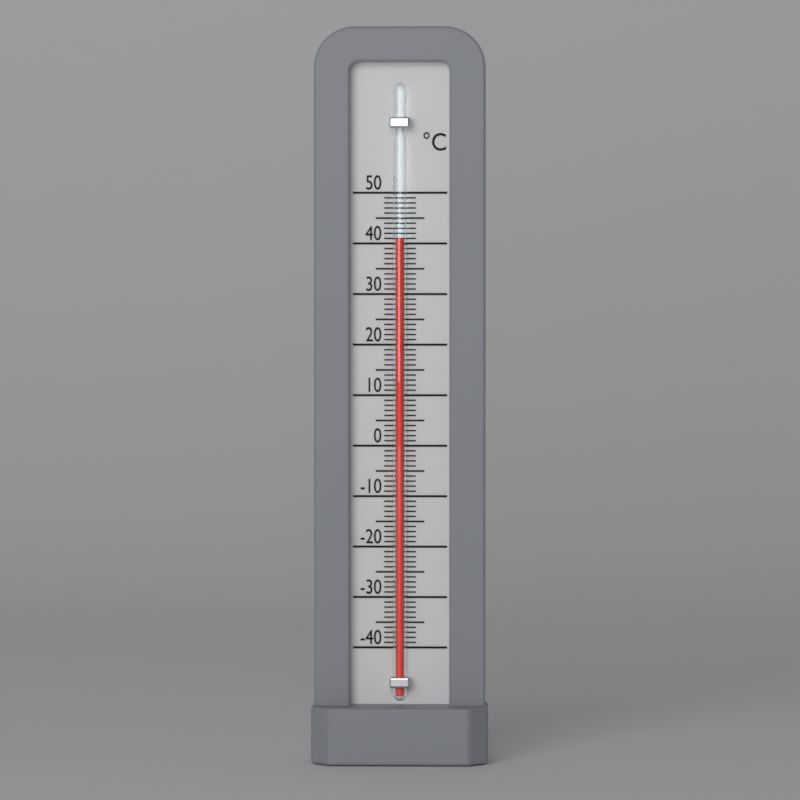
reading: 41 °C
